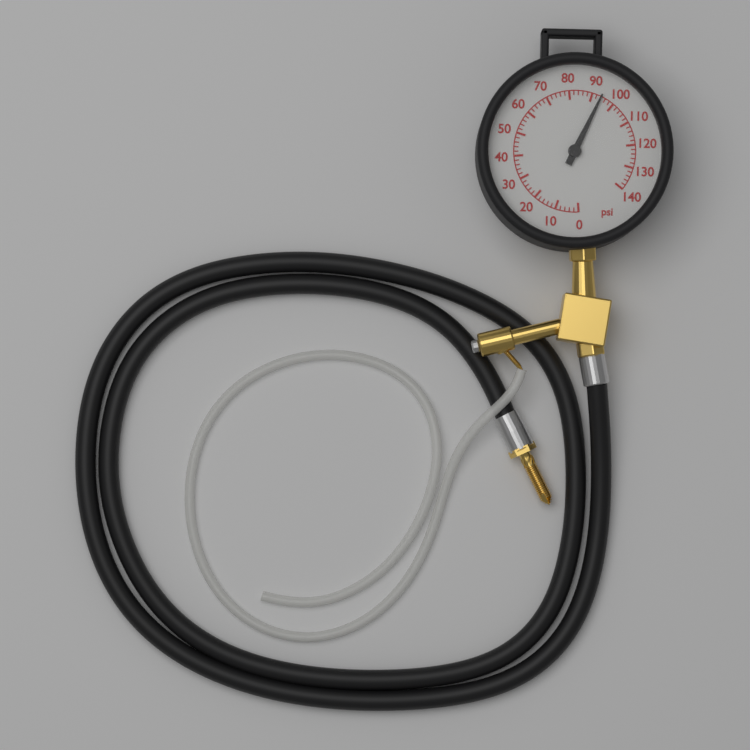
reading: 94 psi
